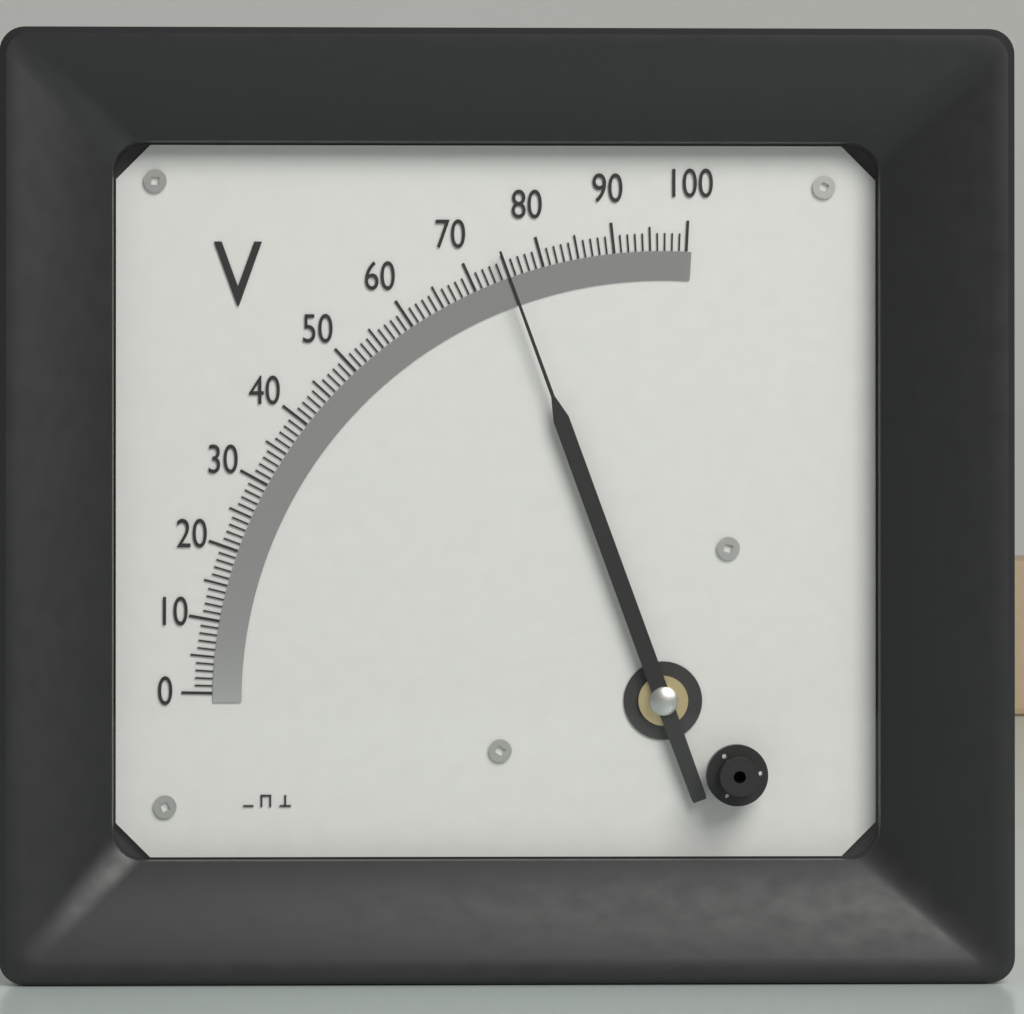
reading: 75 V
